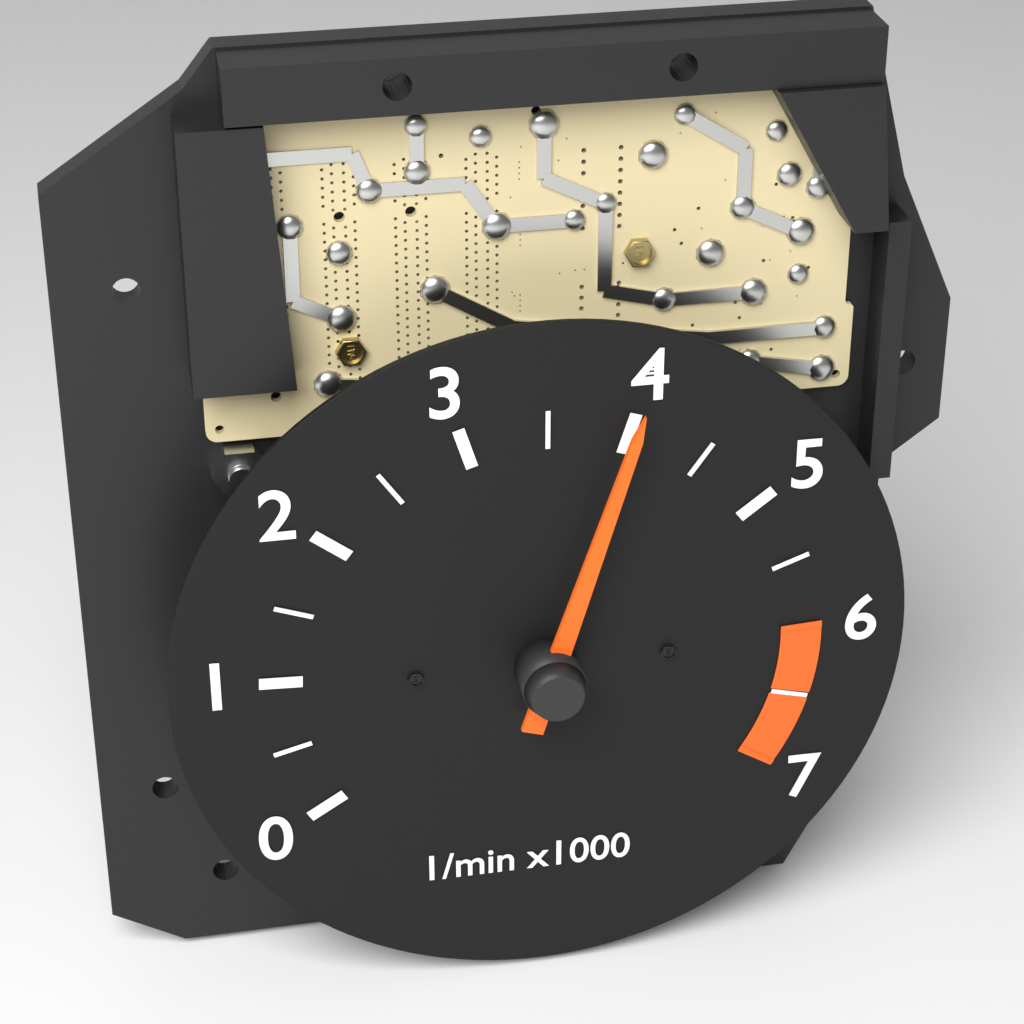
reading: 4000 1/min
